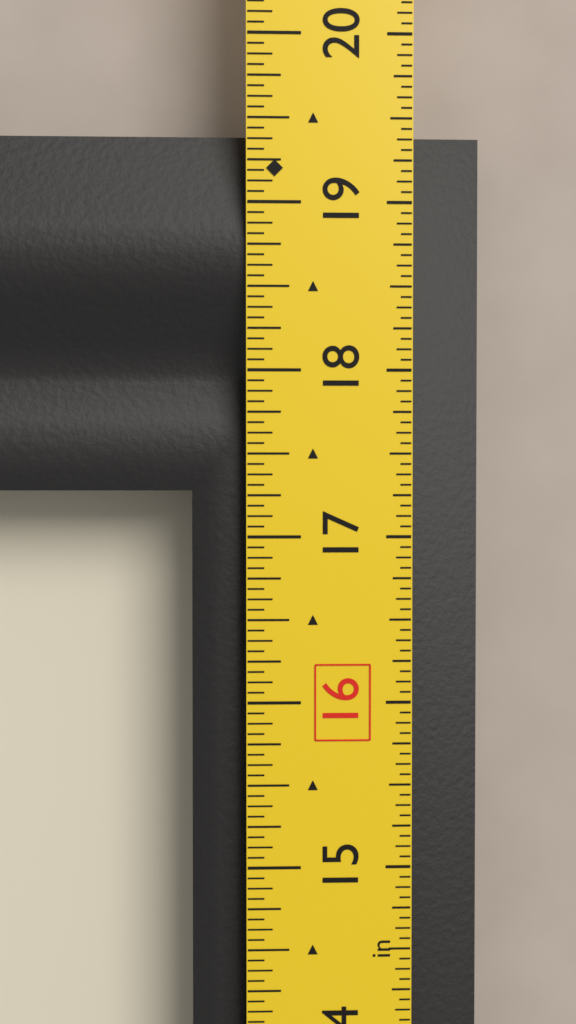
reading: 19.4375 in
